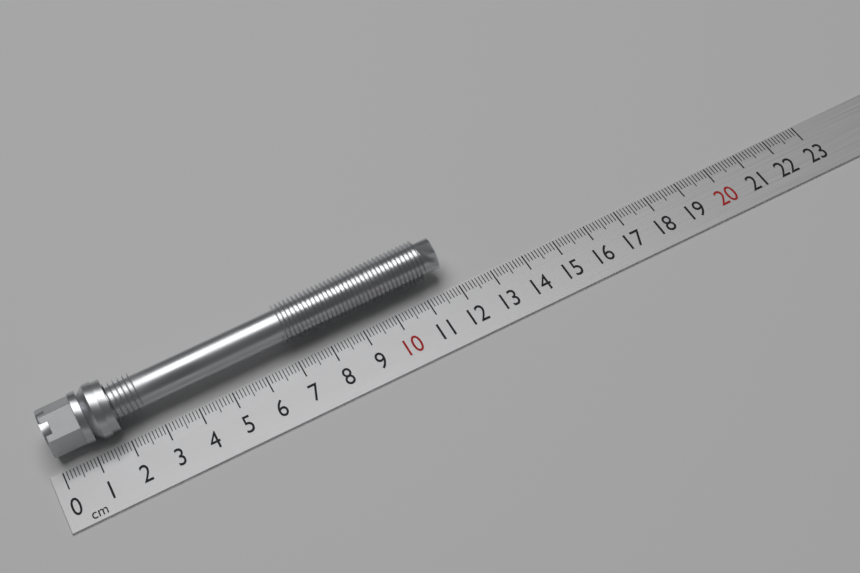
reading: 11.8 cm
